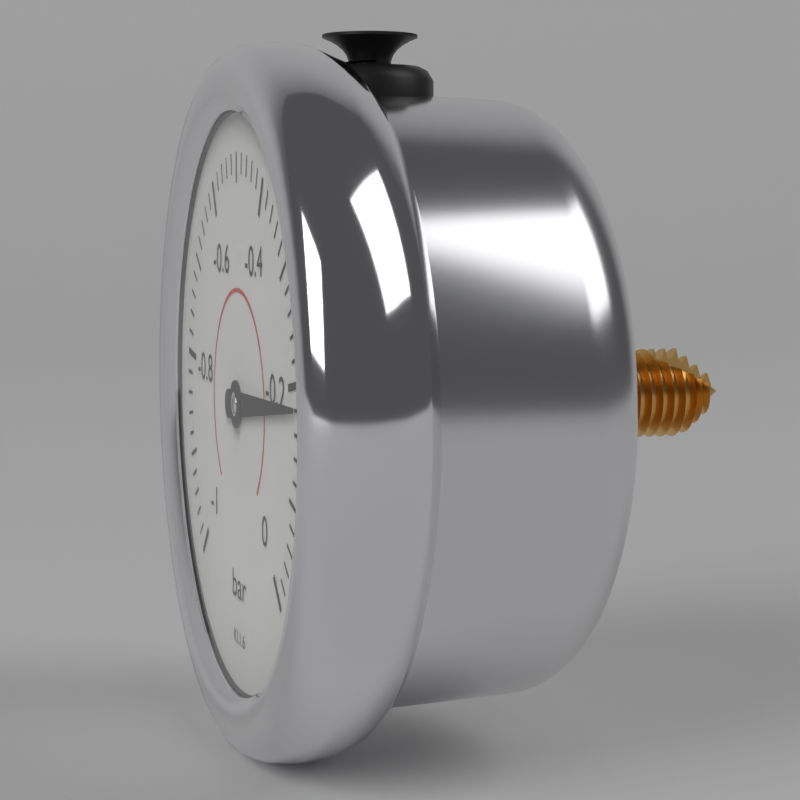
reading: -0.18 bar
